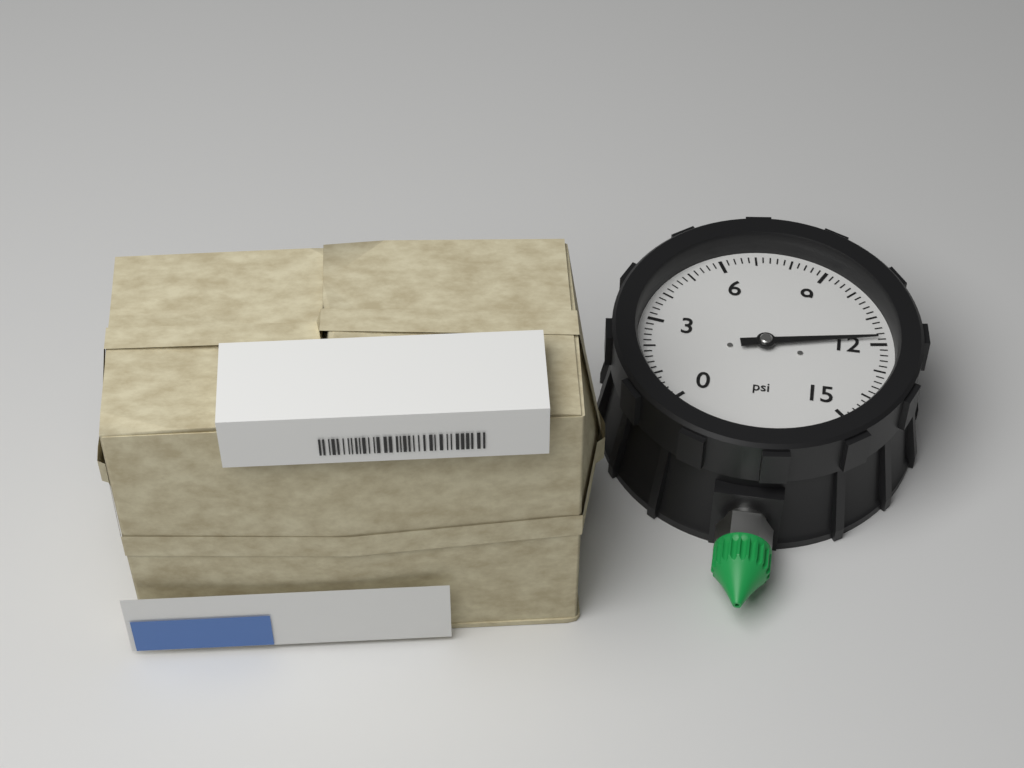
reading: 11.8 psi
